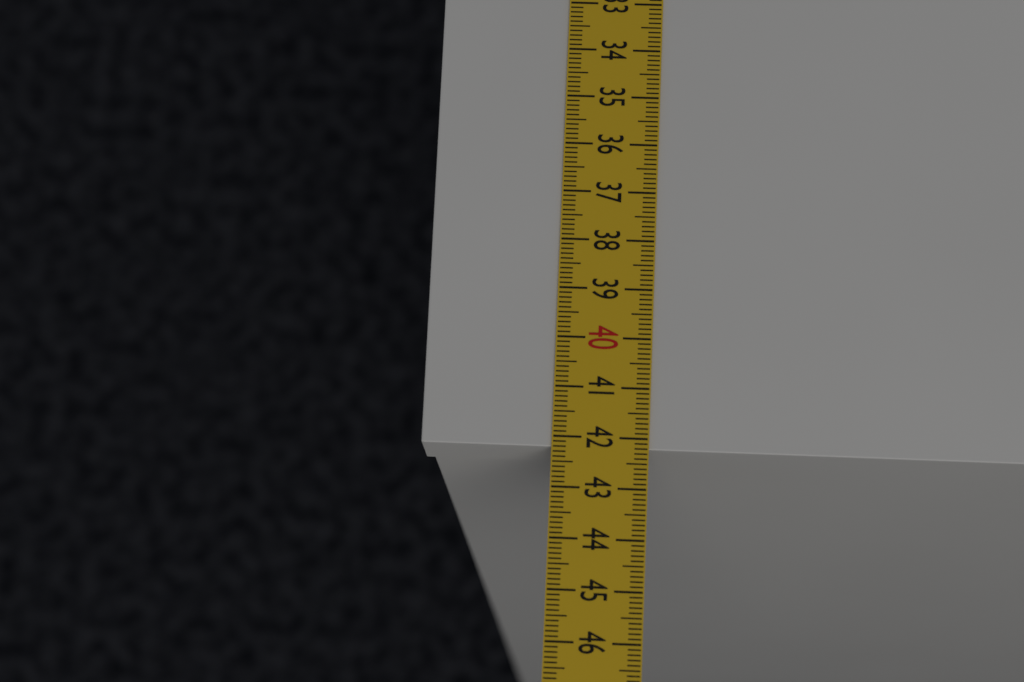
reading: 42.2 cm
